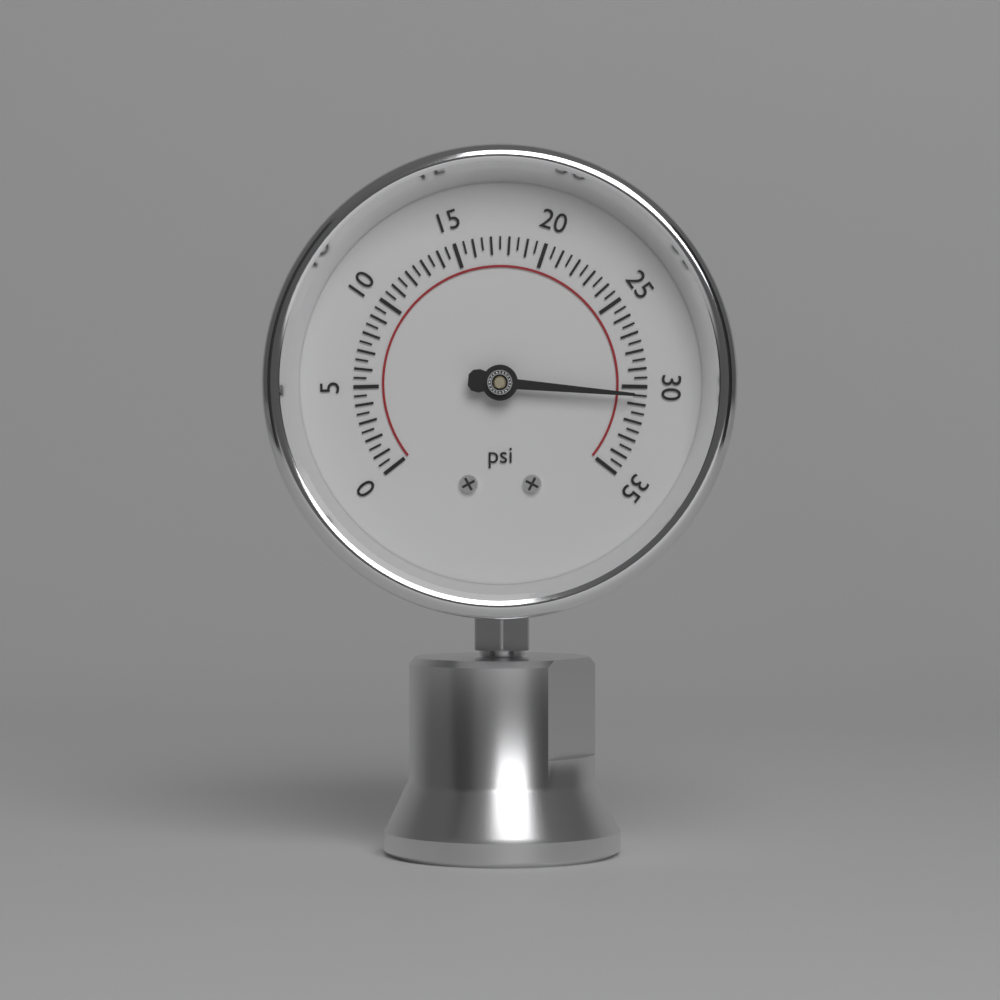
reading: 30.5 psi
